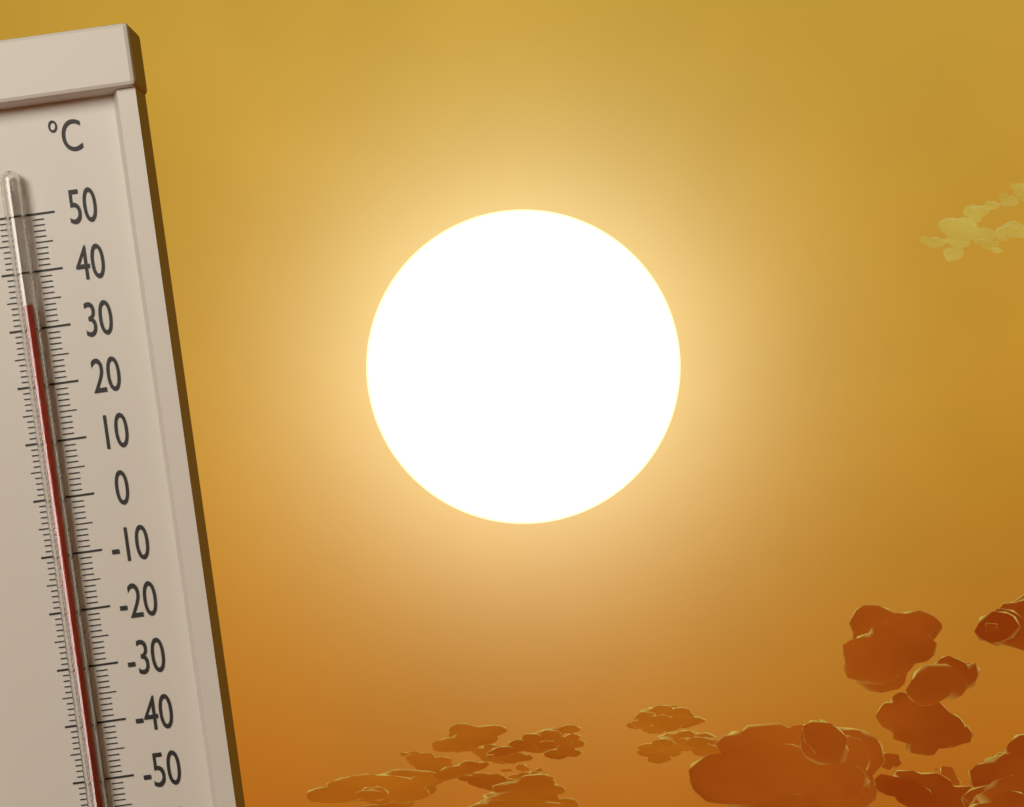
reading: 34 °C
